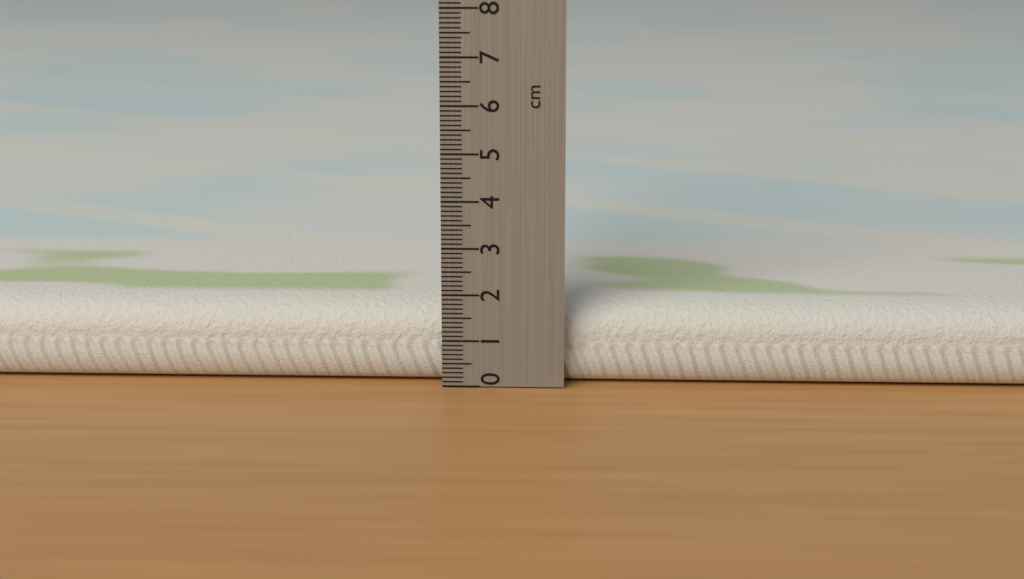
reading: 1.7 cm
